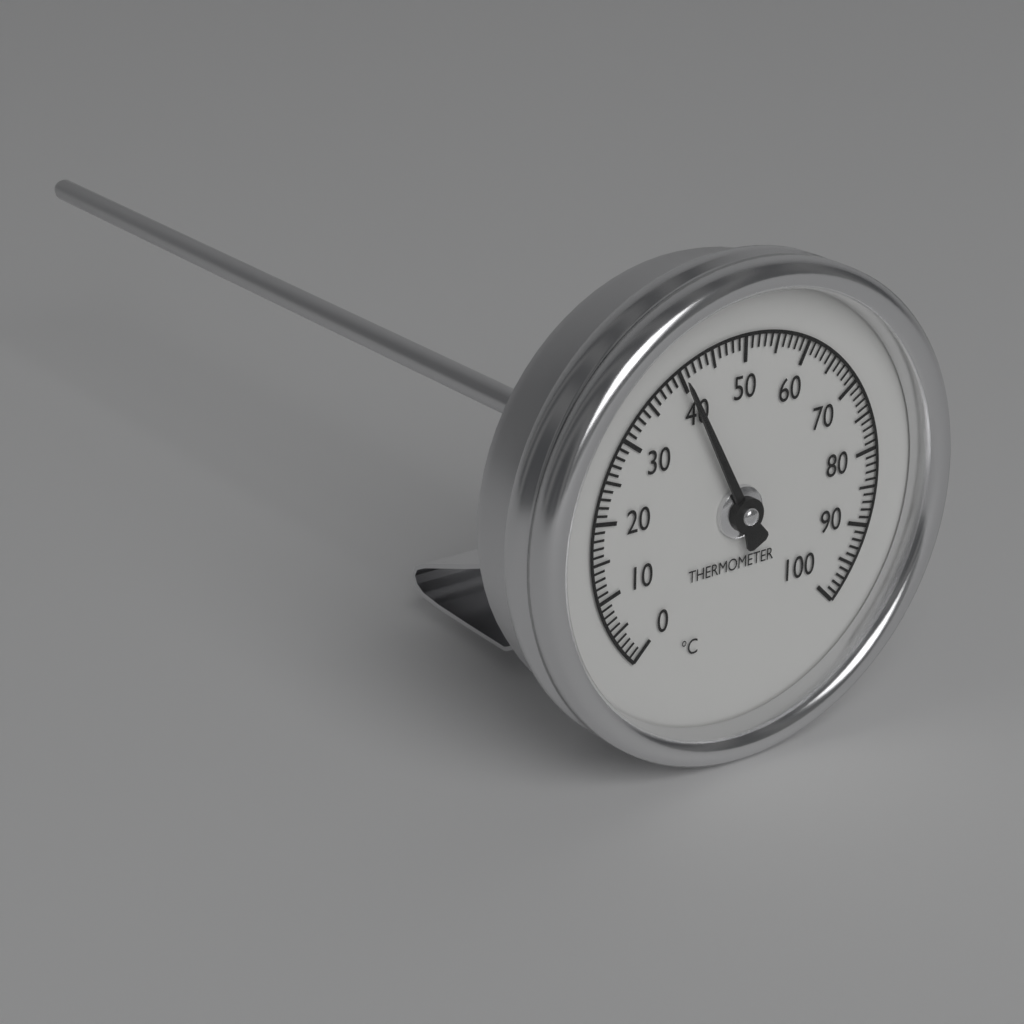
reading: 40 °C
